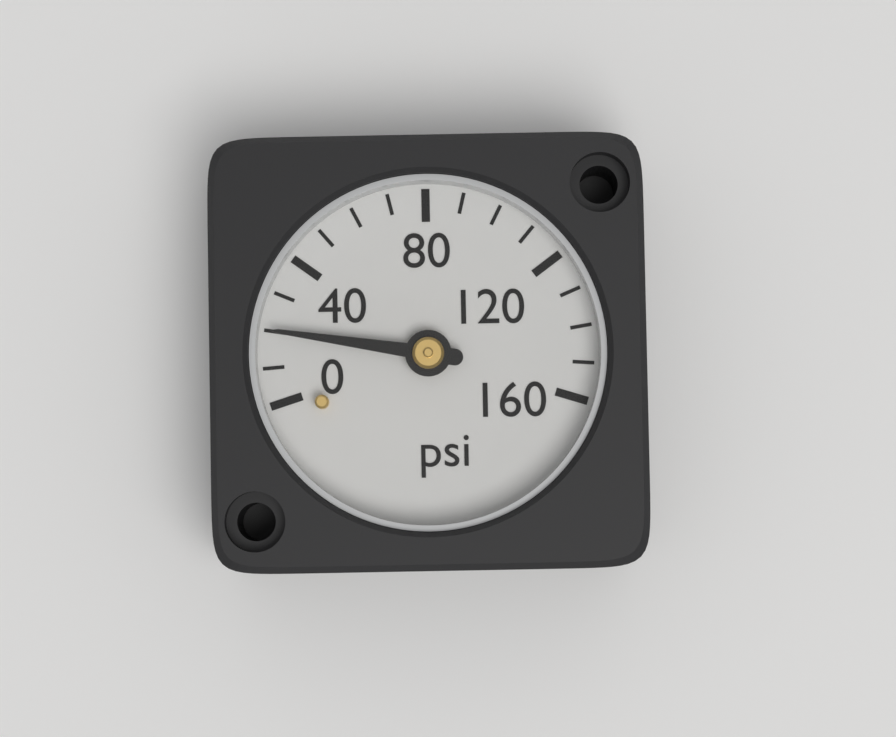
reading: 20 psi
